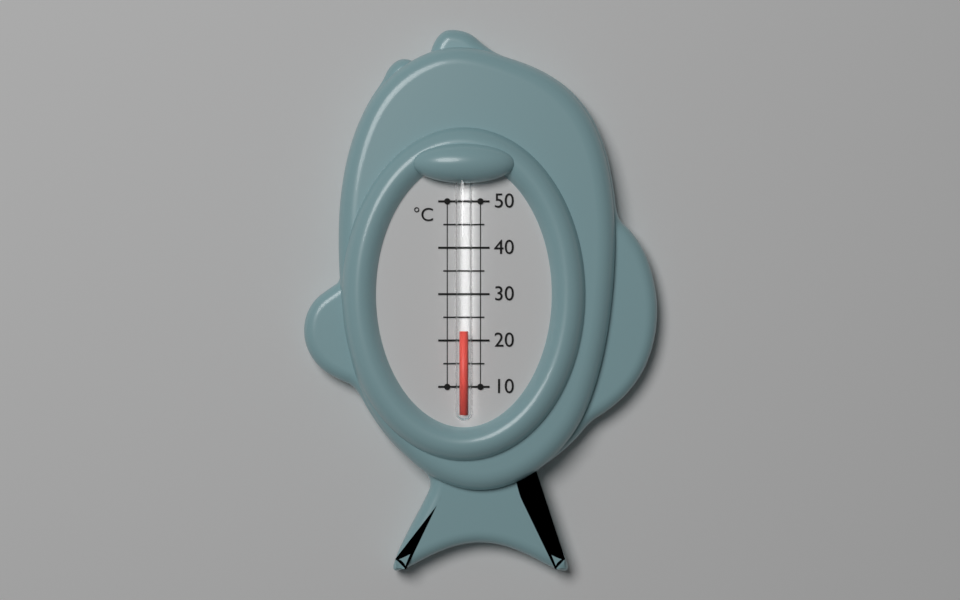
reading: 22 °C
